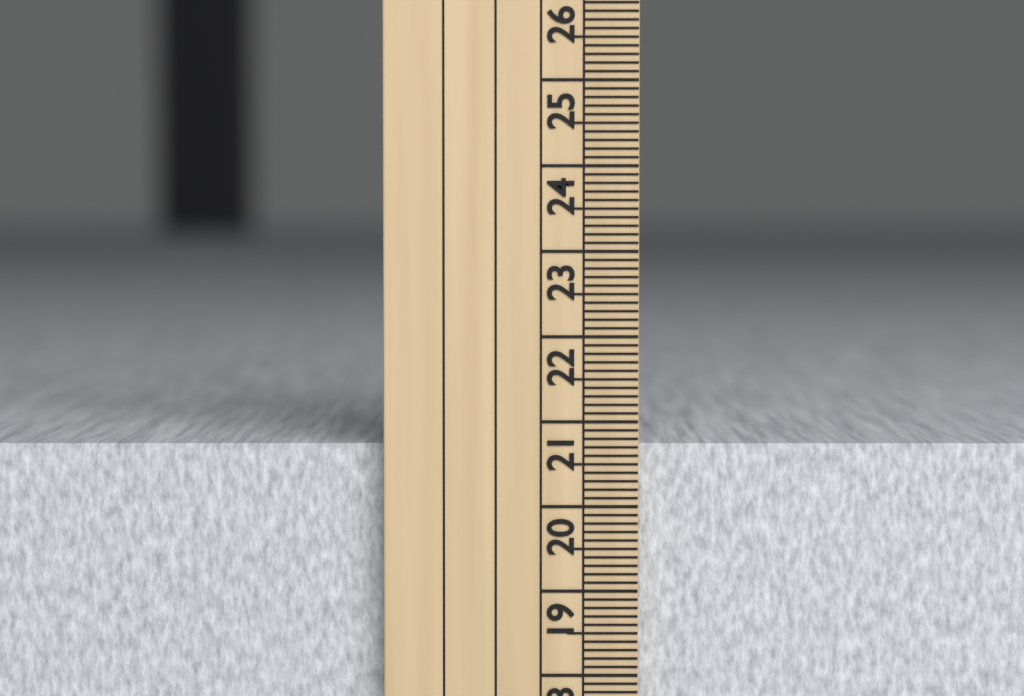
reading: 20.7 cm
